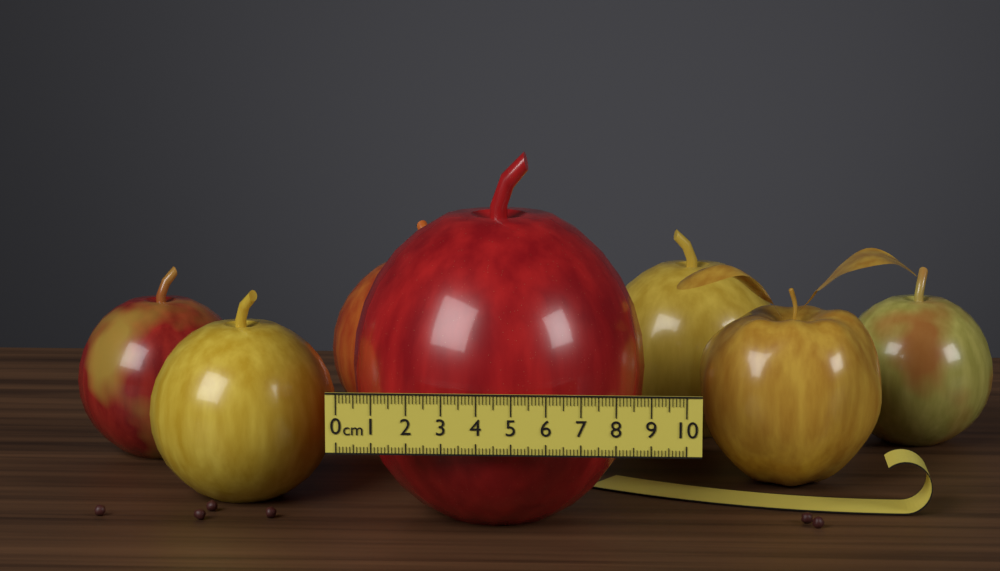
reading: 8.8 cm
